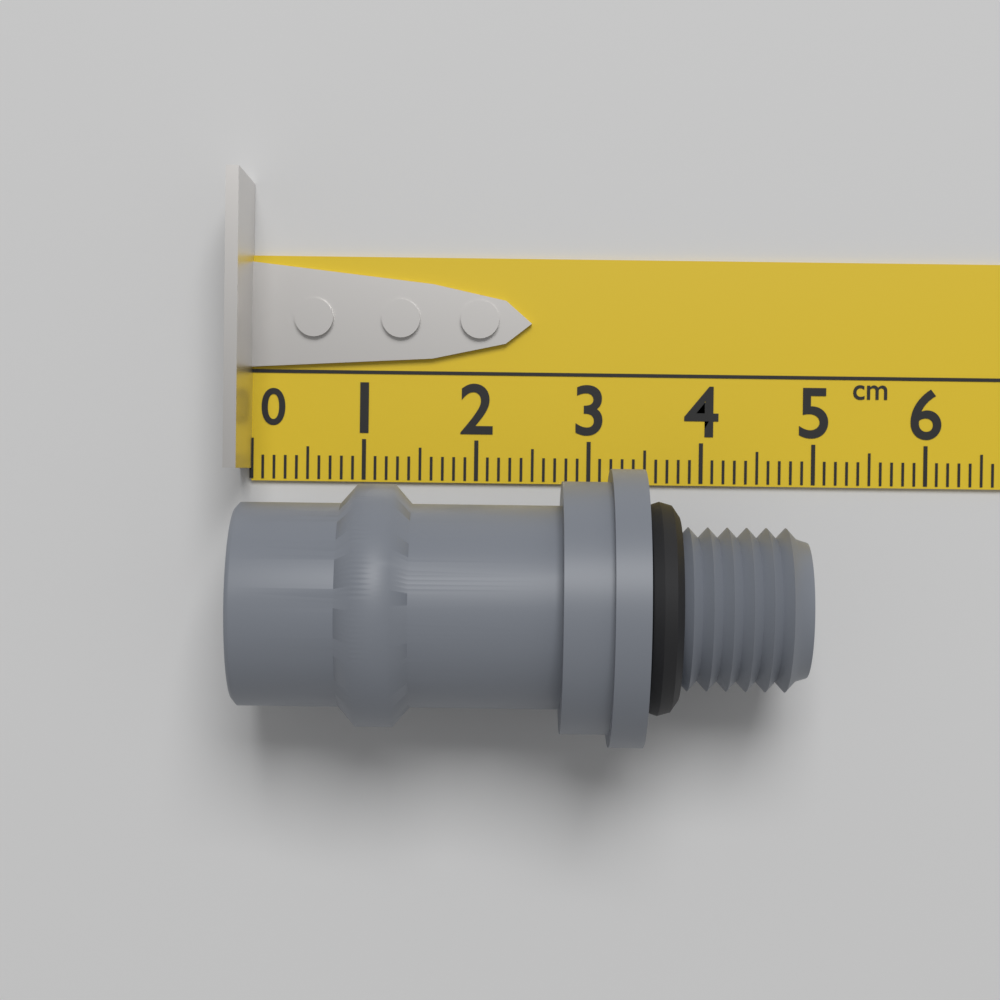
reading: 4.8 cm
